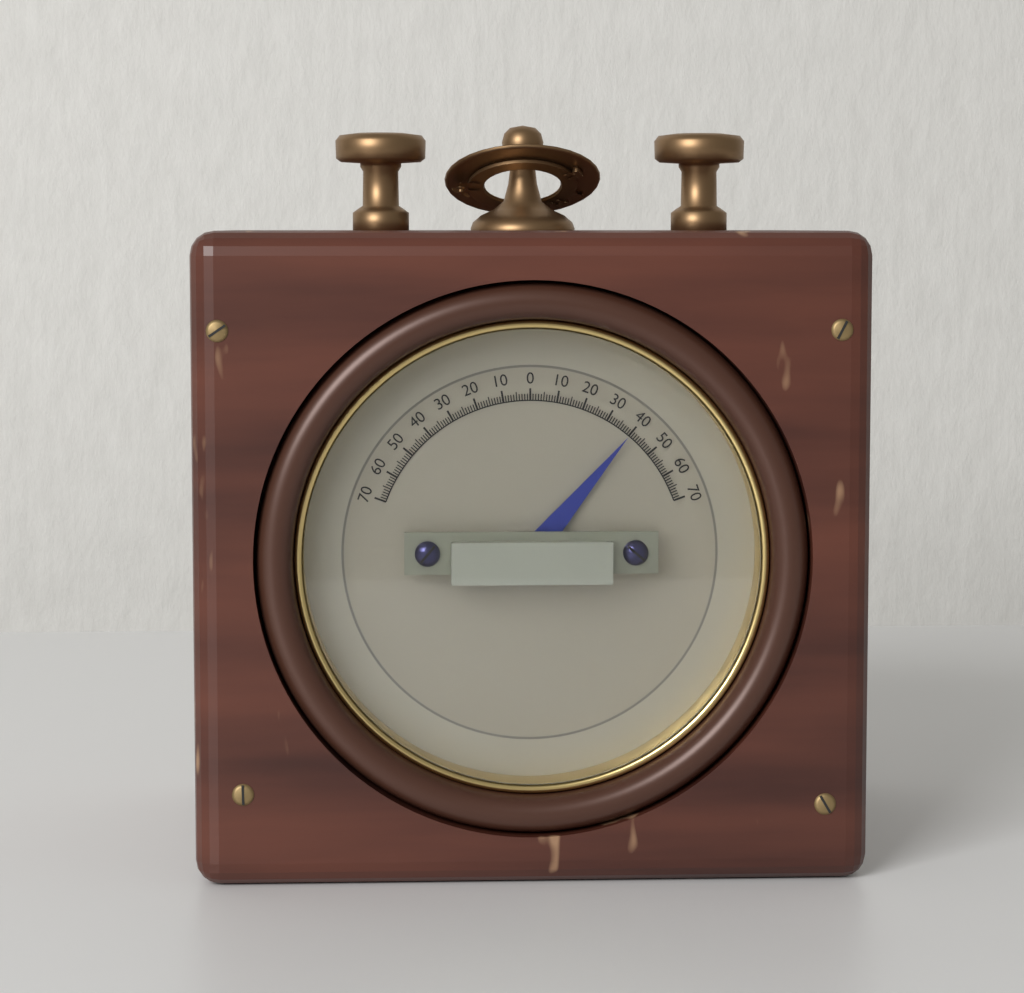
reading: 40 (no unit)
